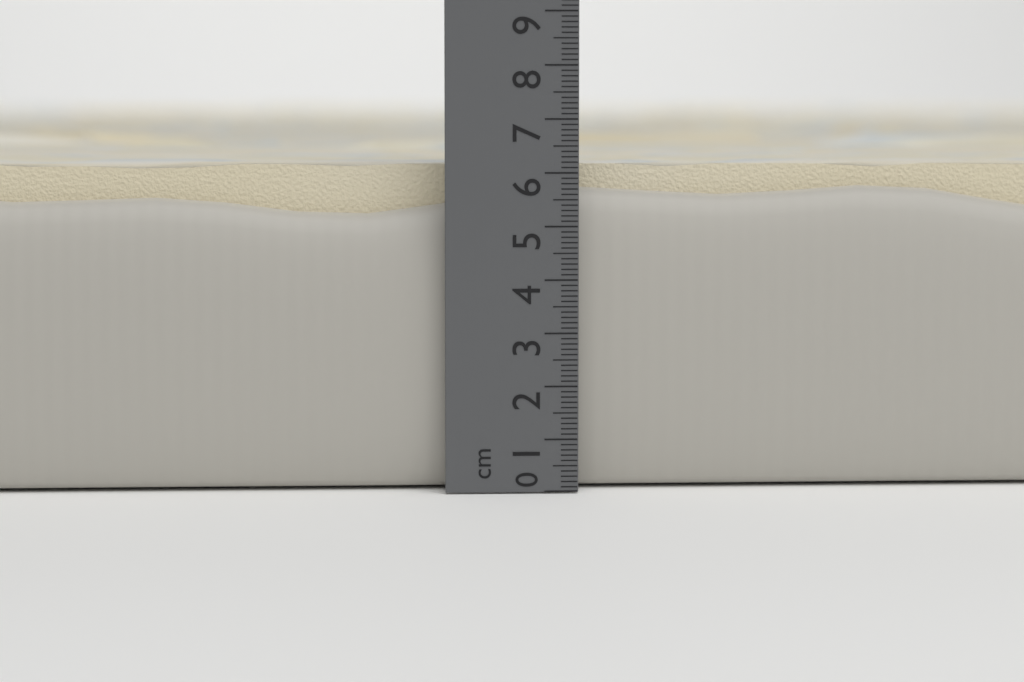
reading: 6.4 cm
